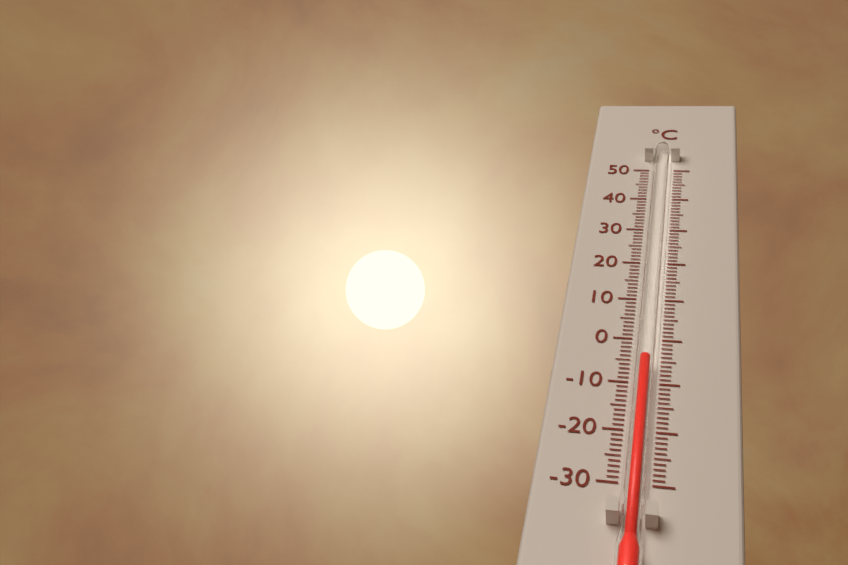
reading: -6 °C
